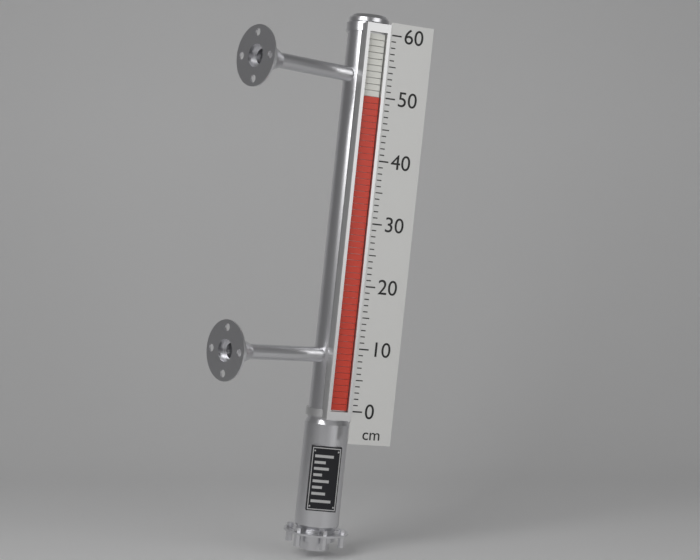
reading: 50 cm
